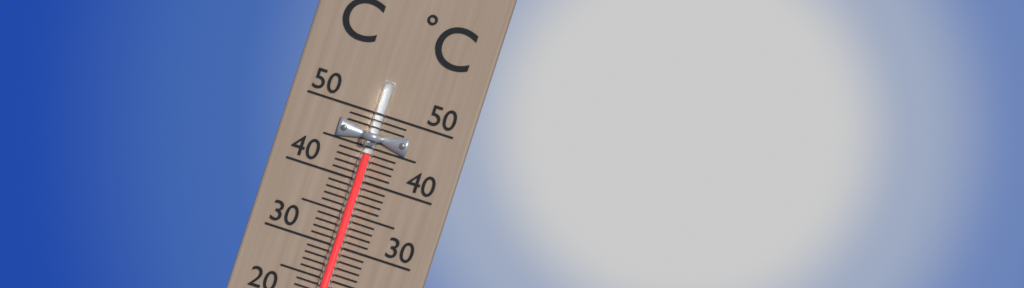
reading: 44 °C
